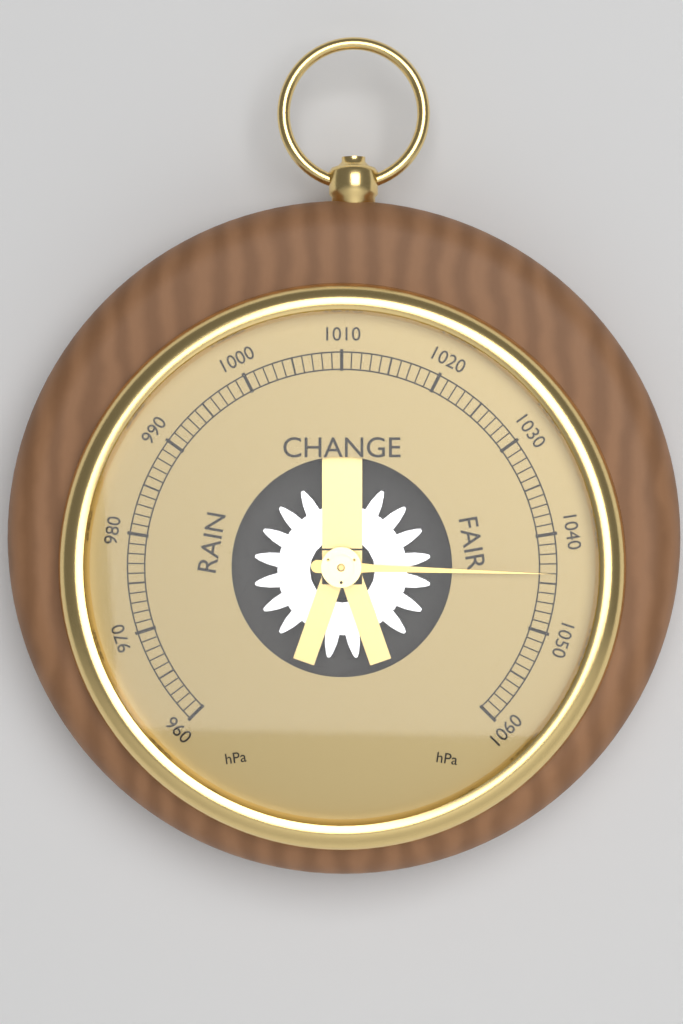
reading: 1044 hPa
